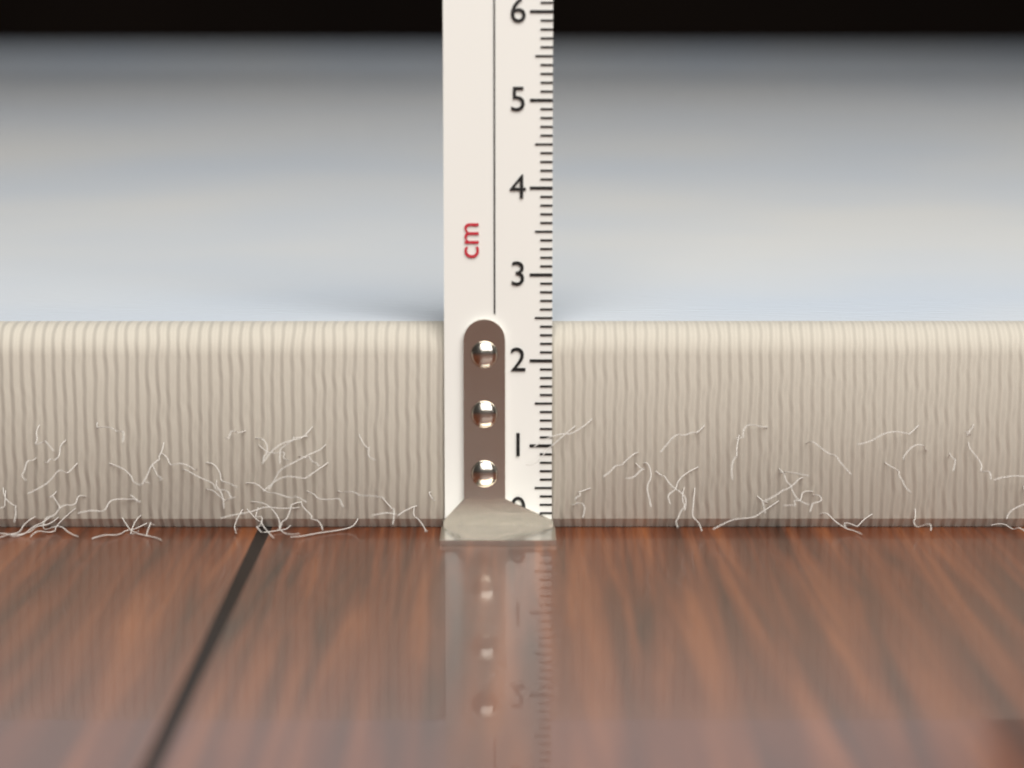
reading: 2.4 cm
